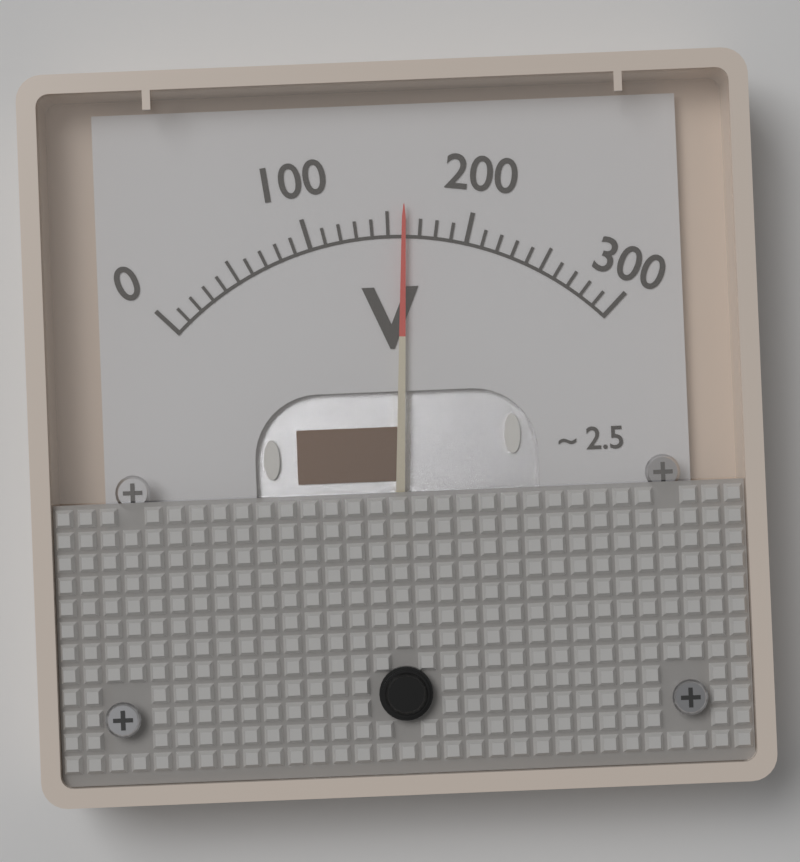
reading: 160 V
